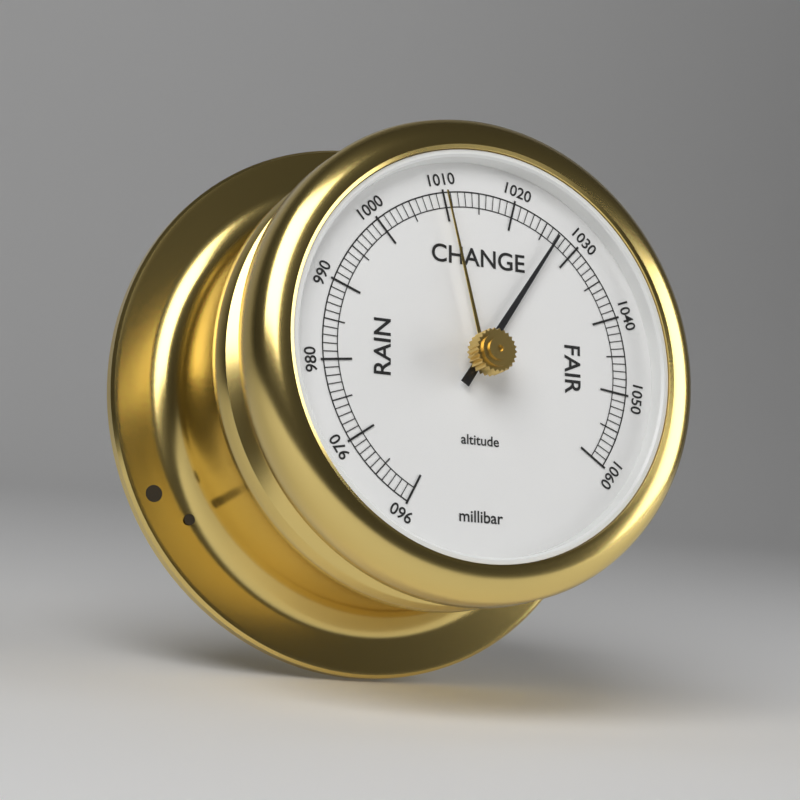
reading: 1027 millibar
